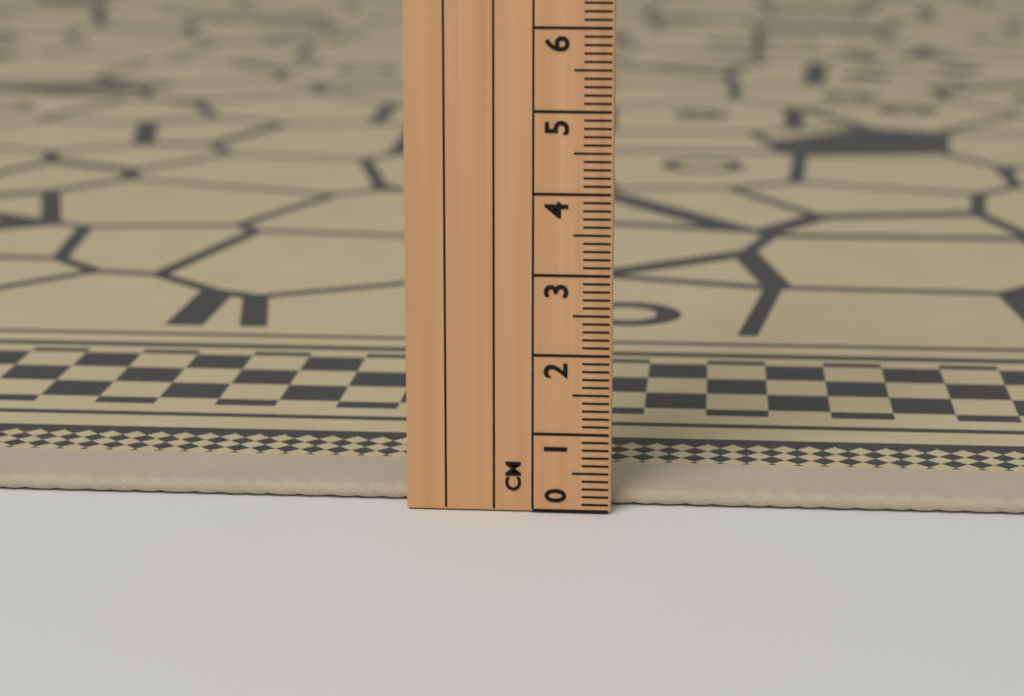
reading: 0.2 cm
